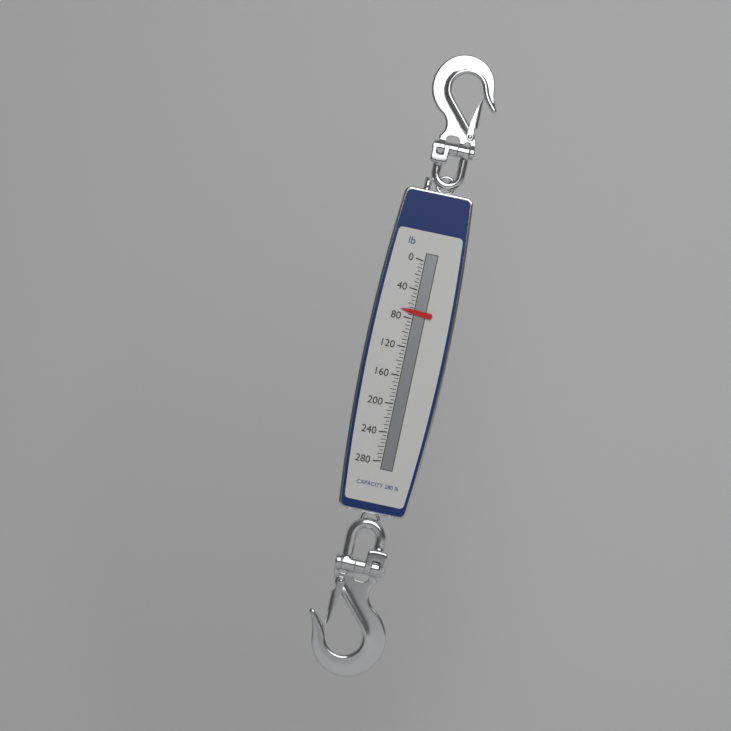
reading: 70 lb
